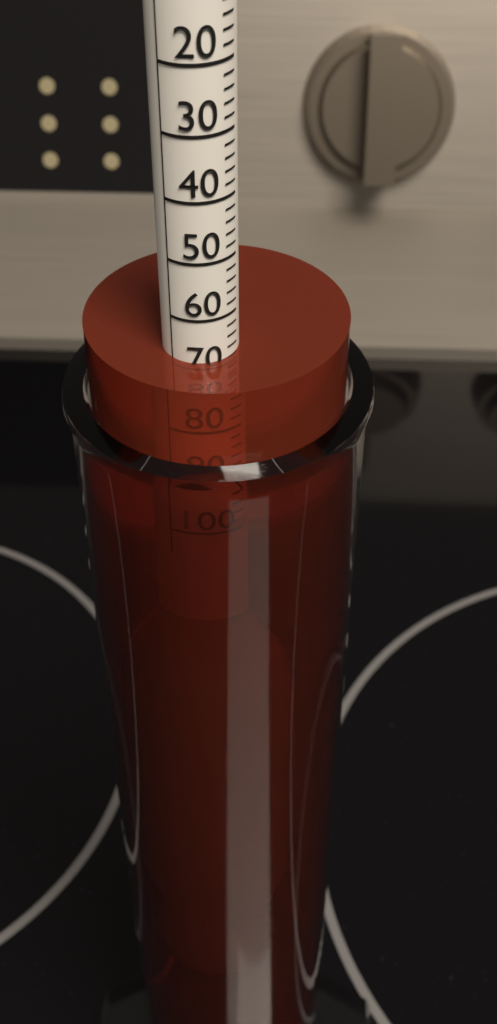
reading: 68 (no unit)
